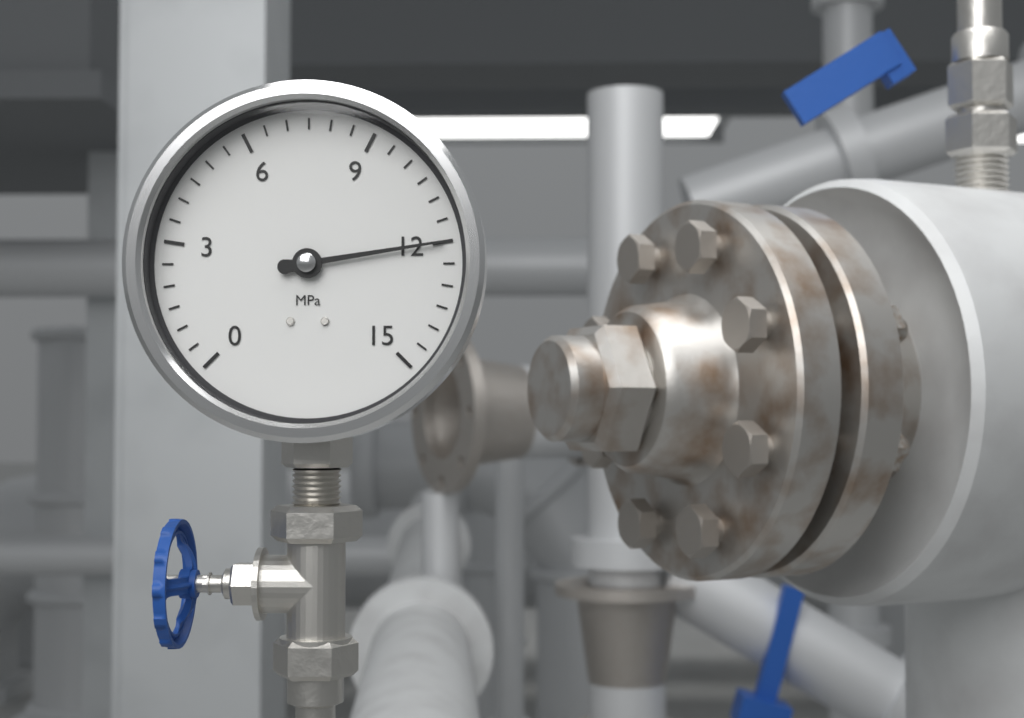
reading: 12.0 MPa
